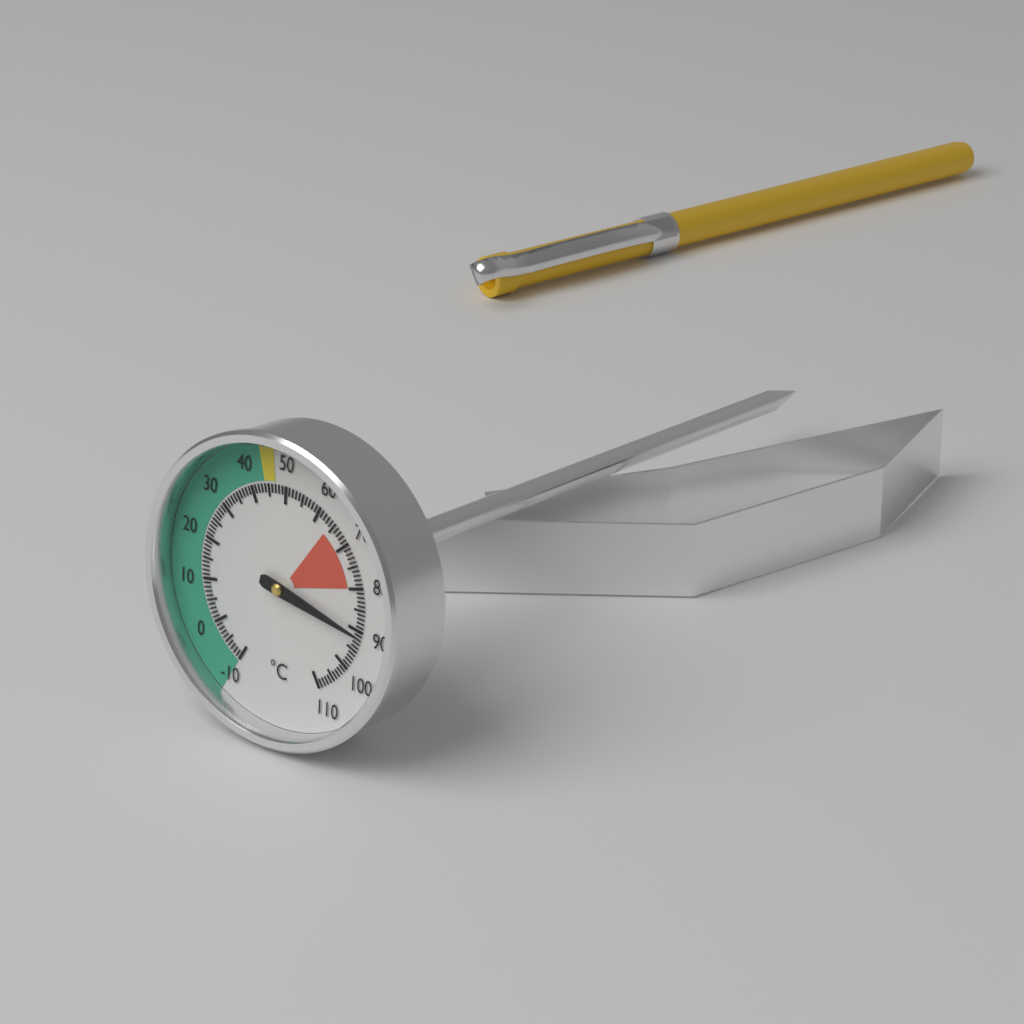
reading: 91 °C
